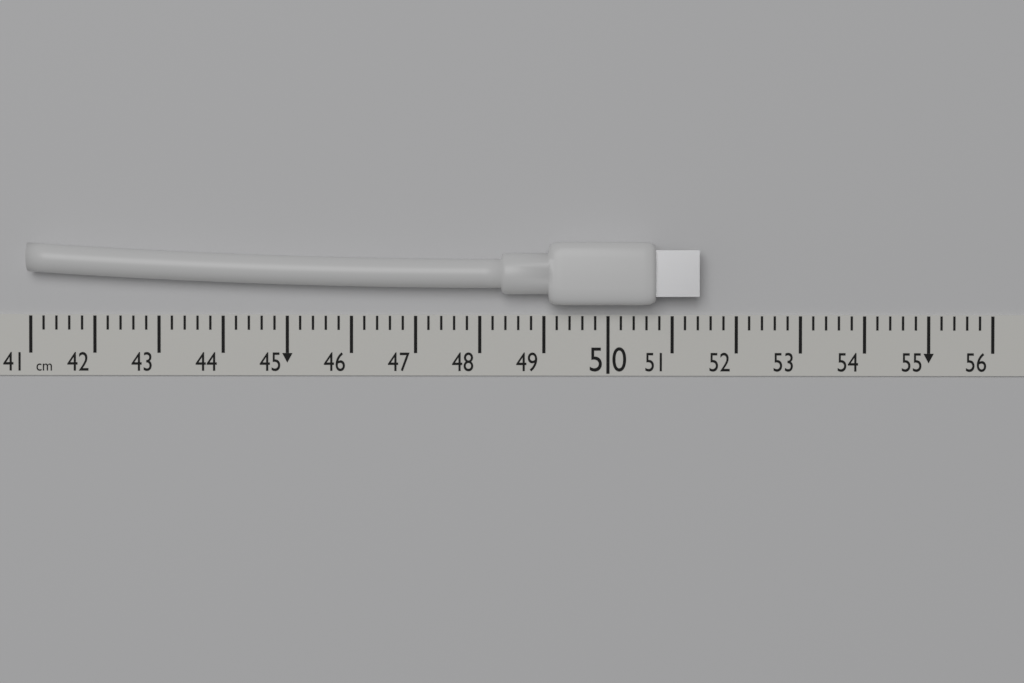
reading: 51.4 cm
